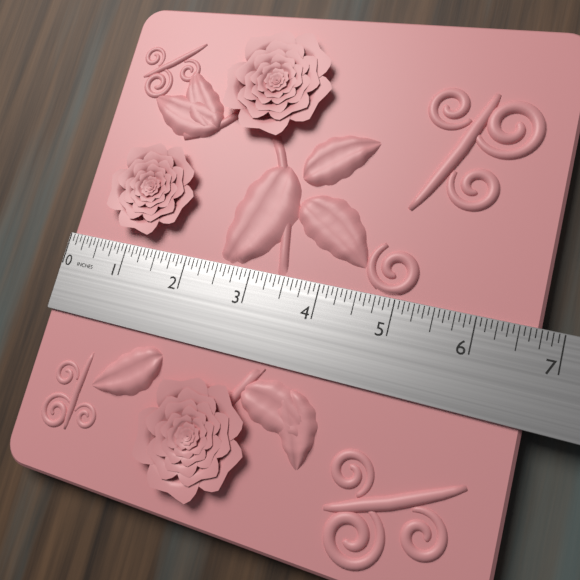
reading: 6.7500 in
